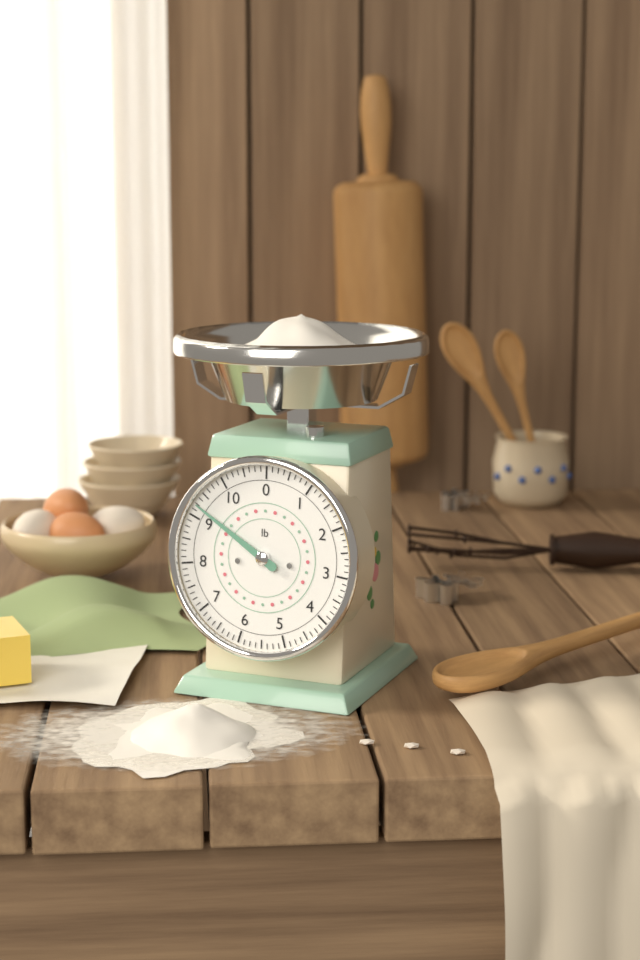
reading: 9.250 lb
